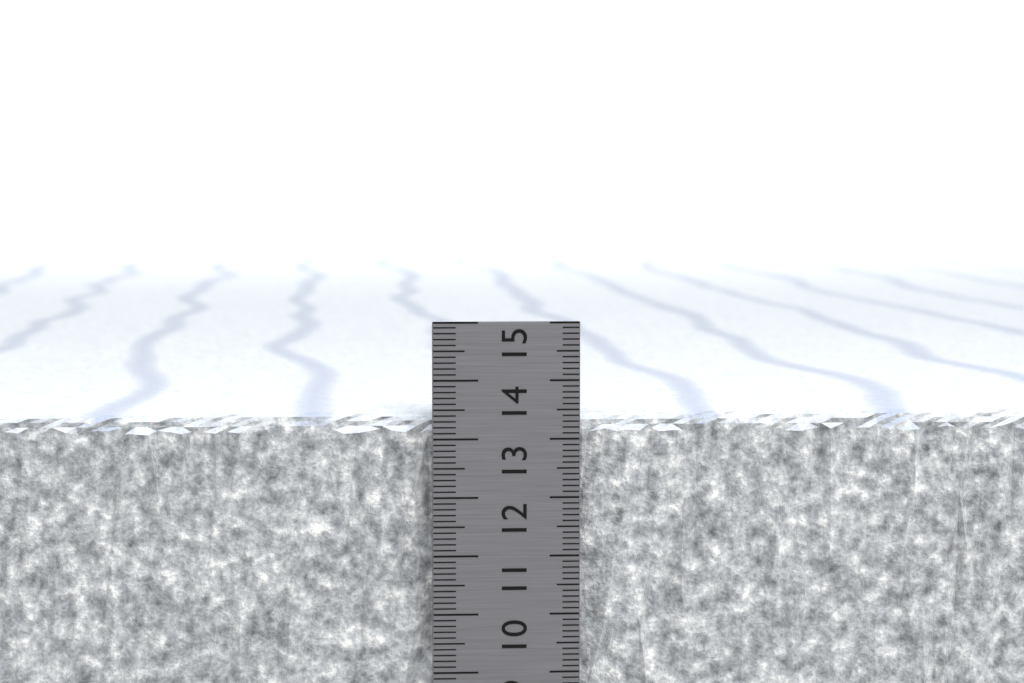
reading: 13.4 cm
